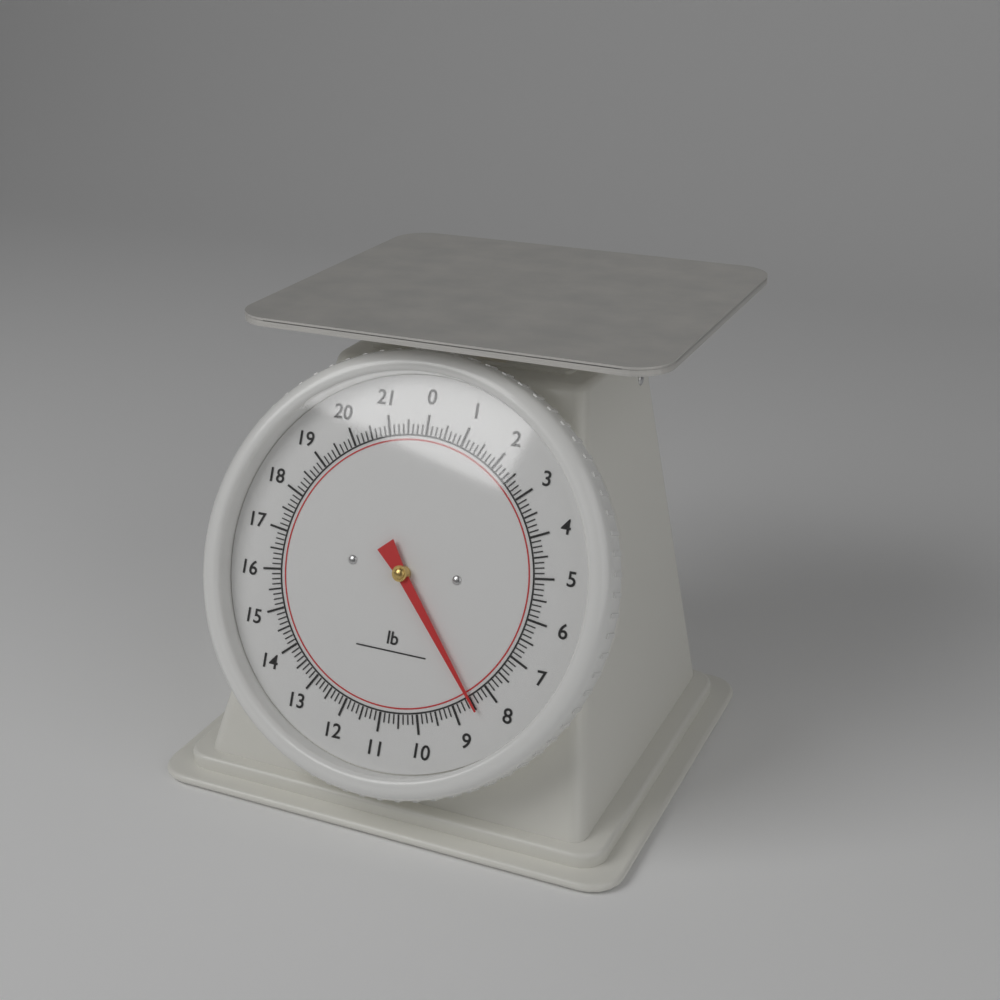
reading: 8.500 lb
